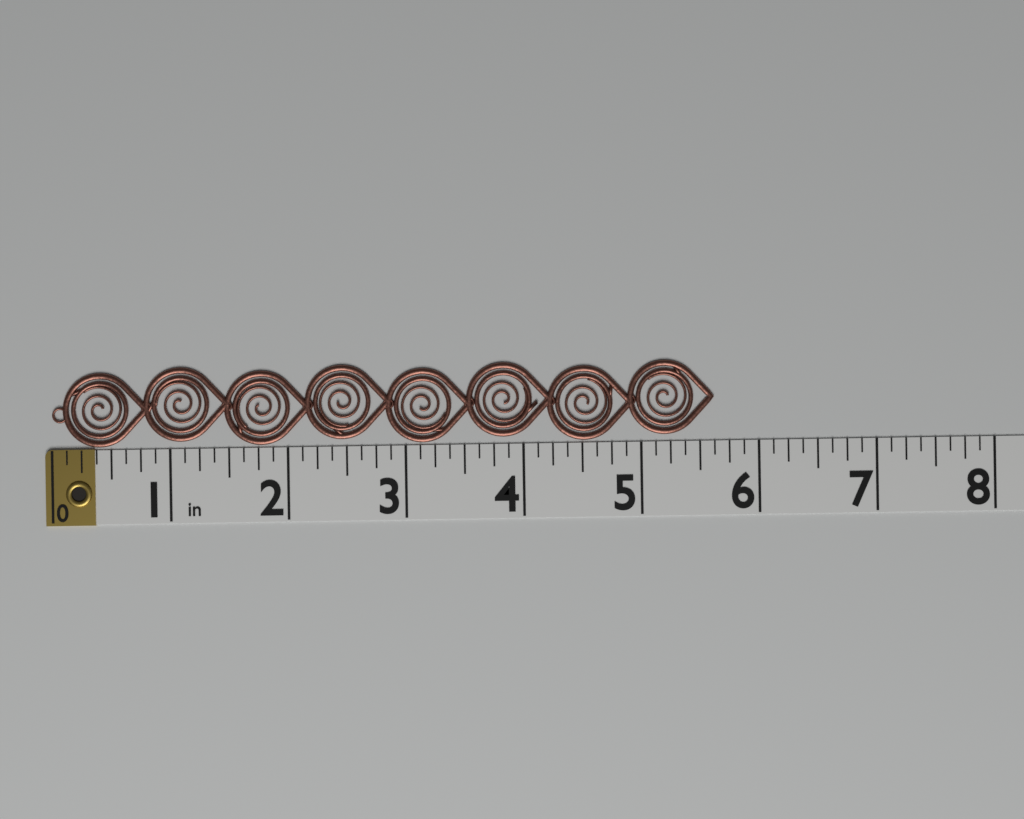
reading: 5.625 in
